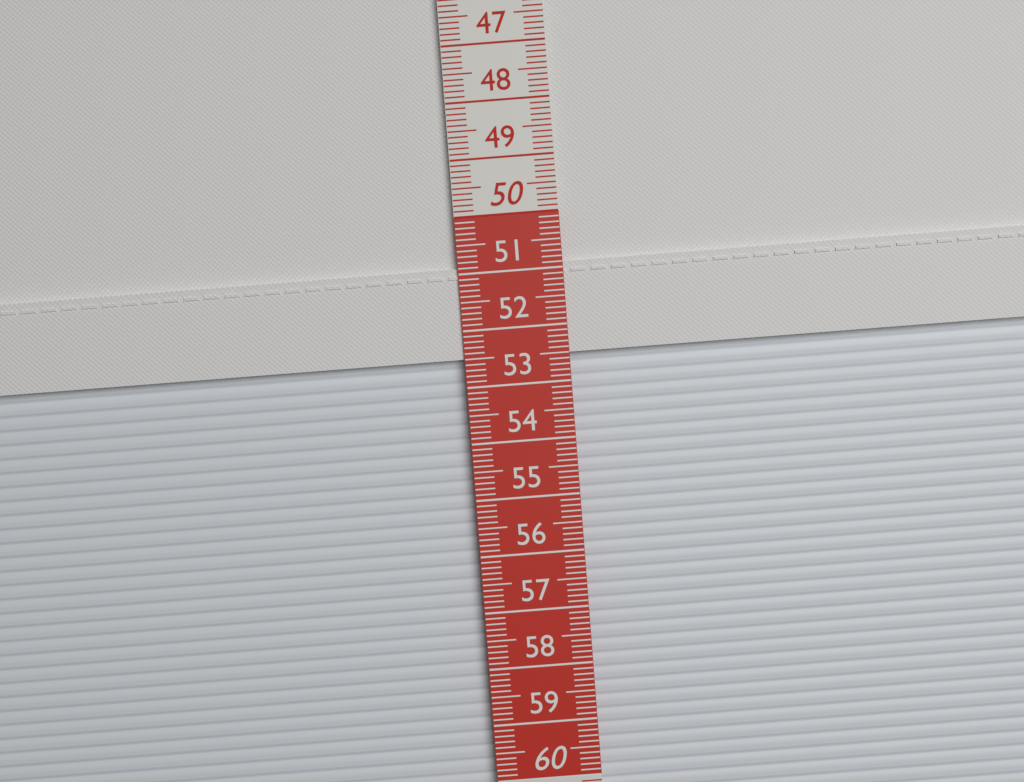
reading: 52.5 cm
